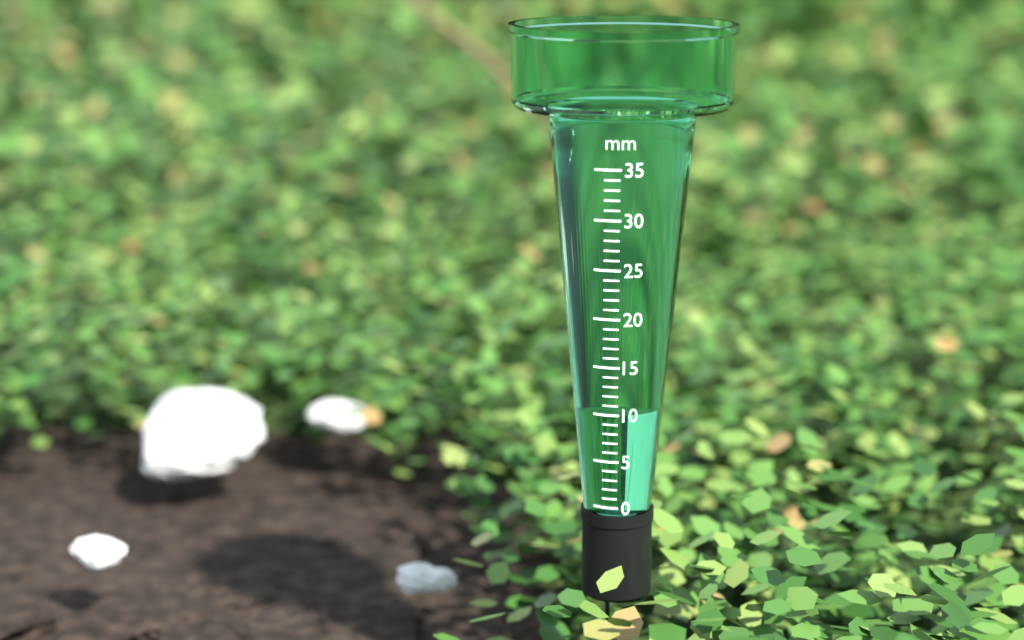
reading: 10 mm
